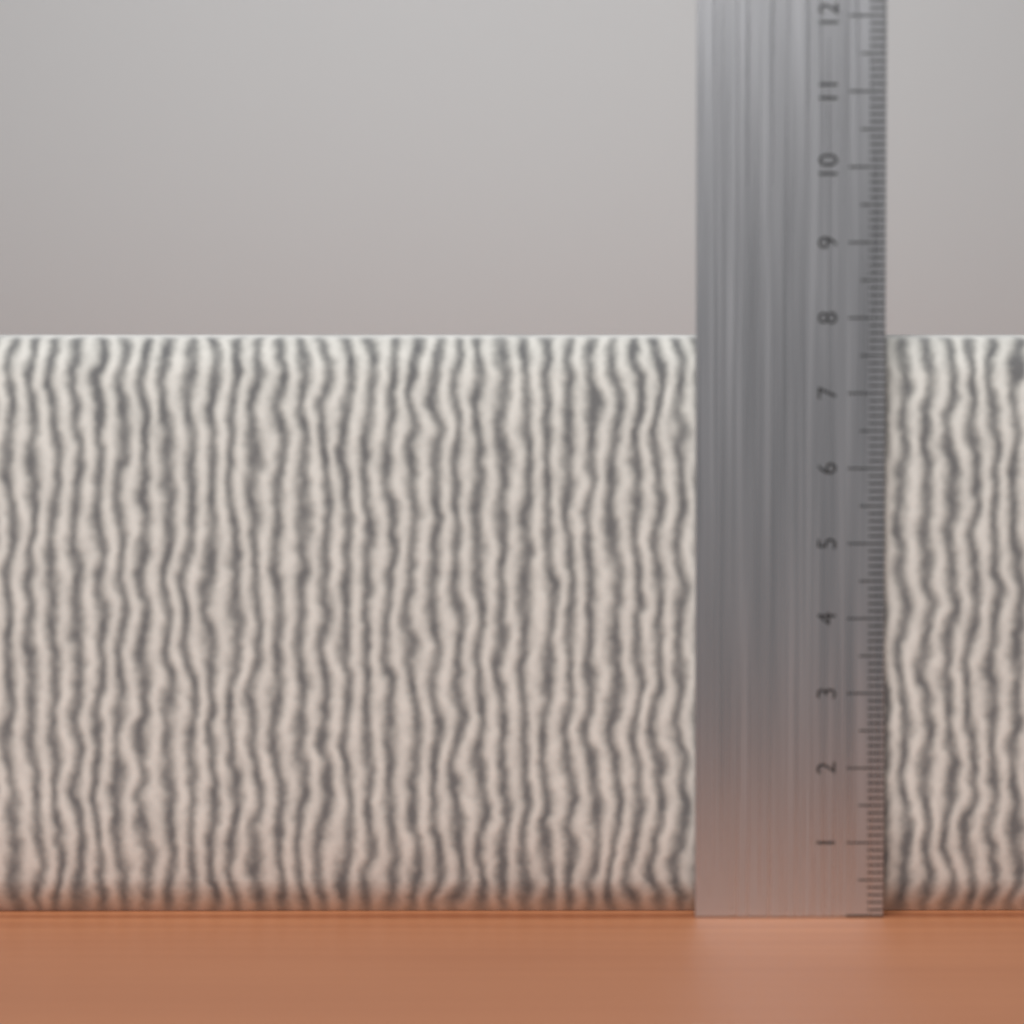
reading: 7.8 cm
